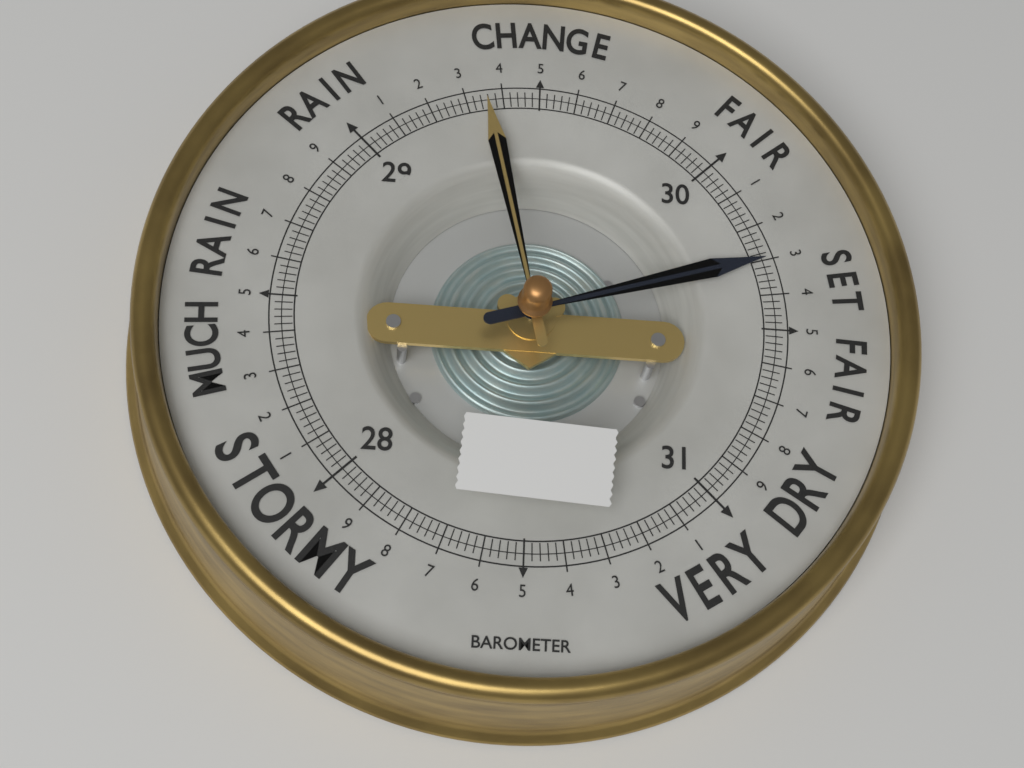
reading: 30.30 (no unit)
